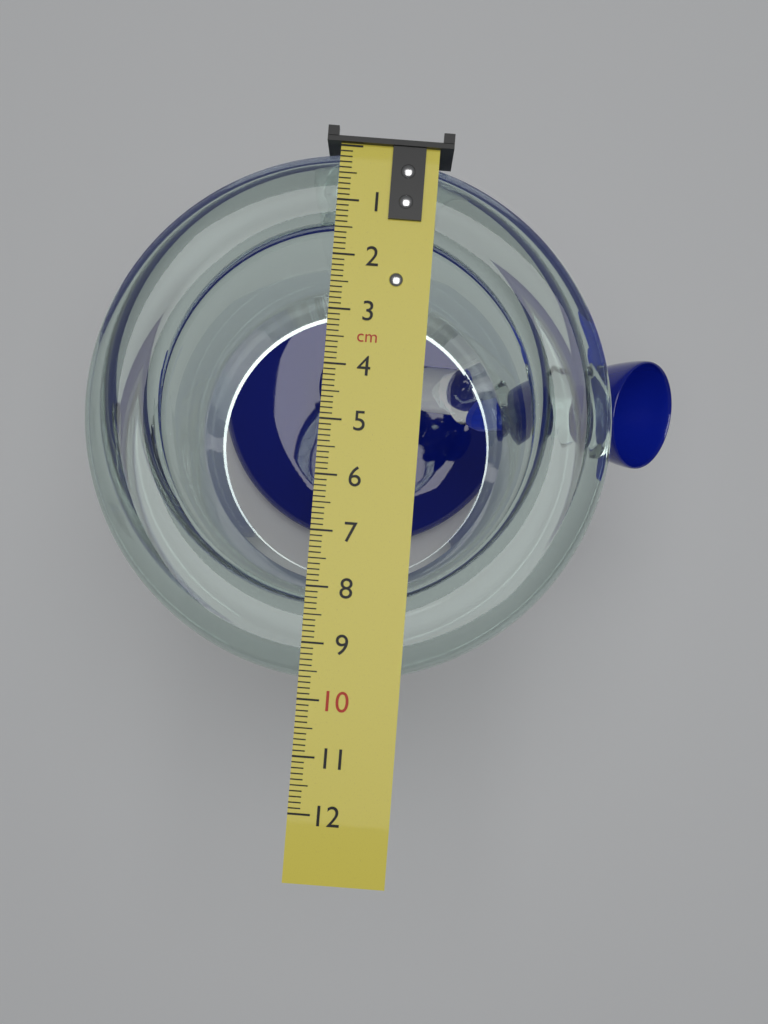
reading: 9.7 cm
